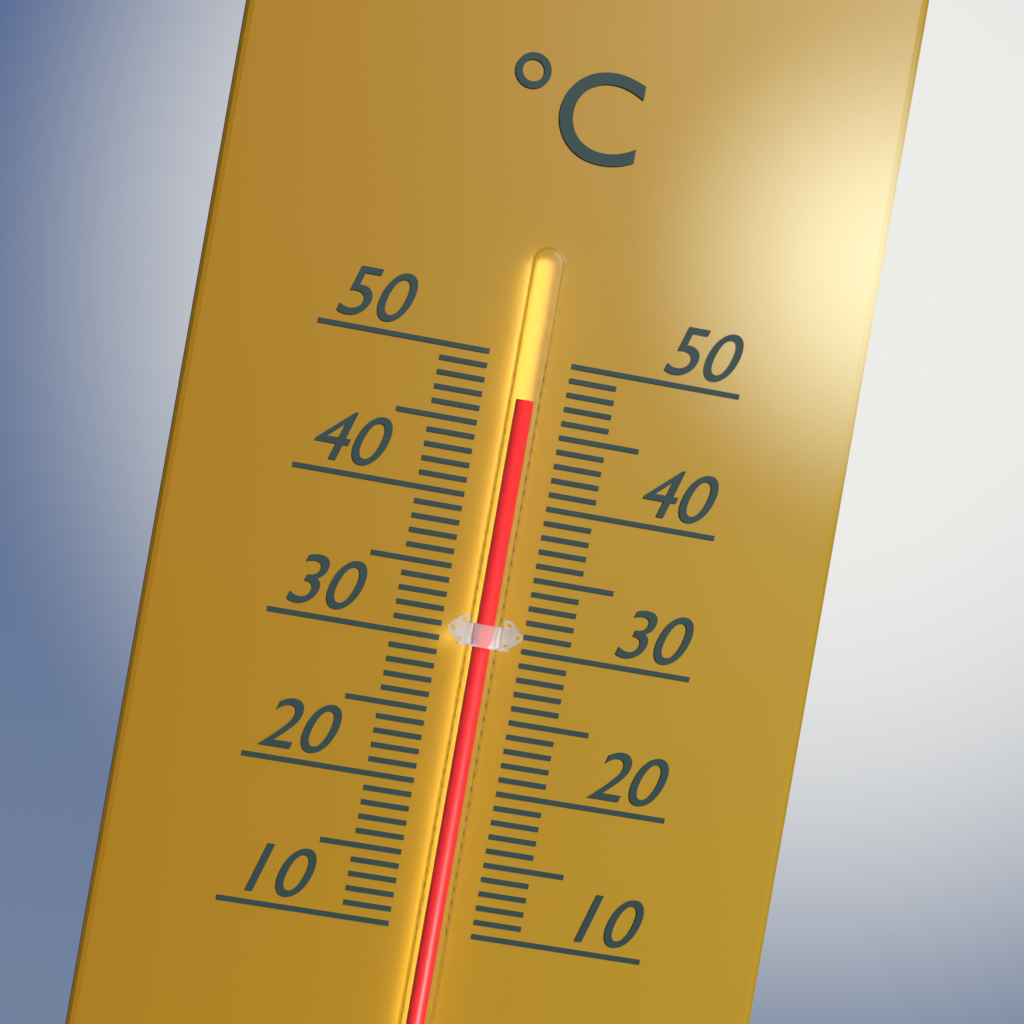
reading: 47 °C
